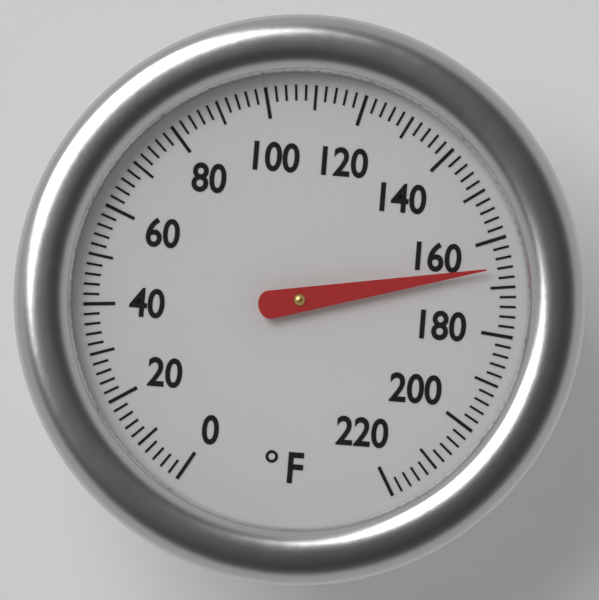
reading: 166 °F
